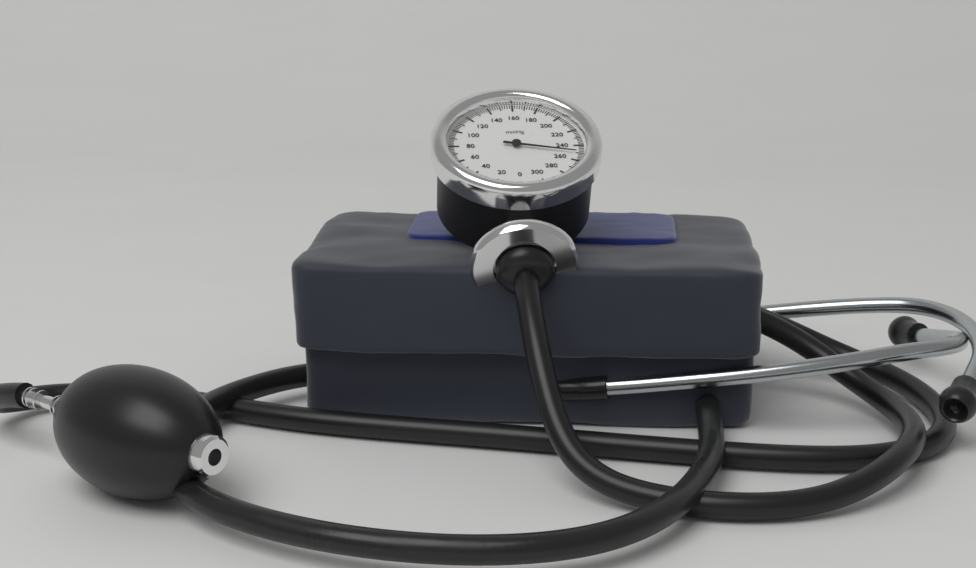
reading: 250 mmHg
